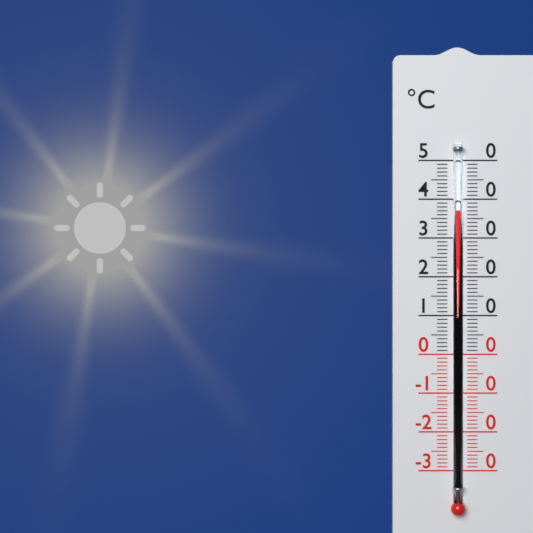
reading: 37 °C
